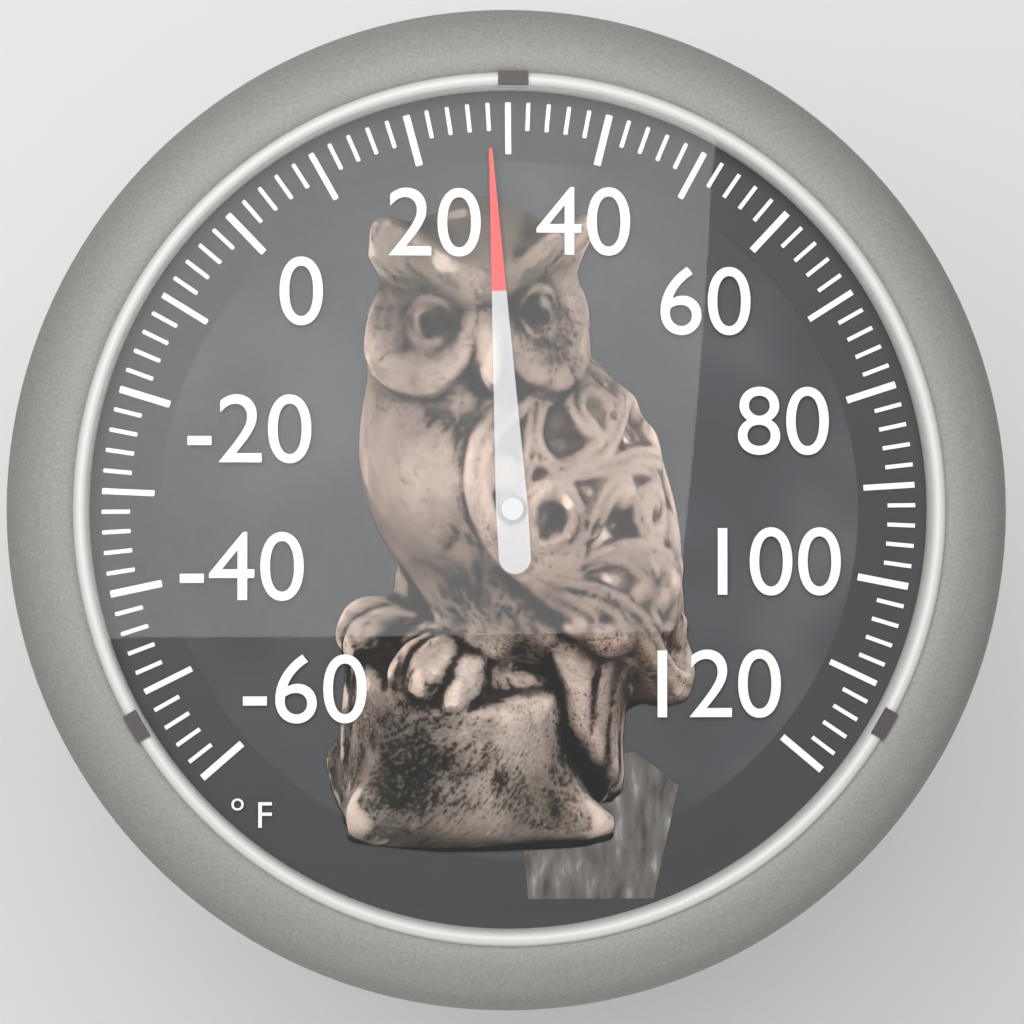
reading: 28 °F
